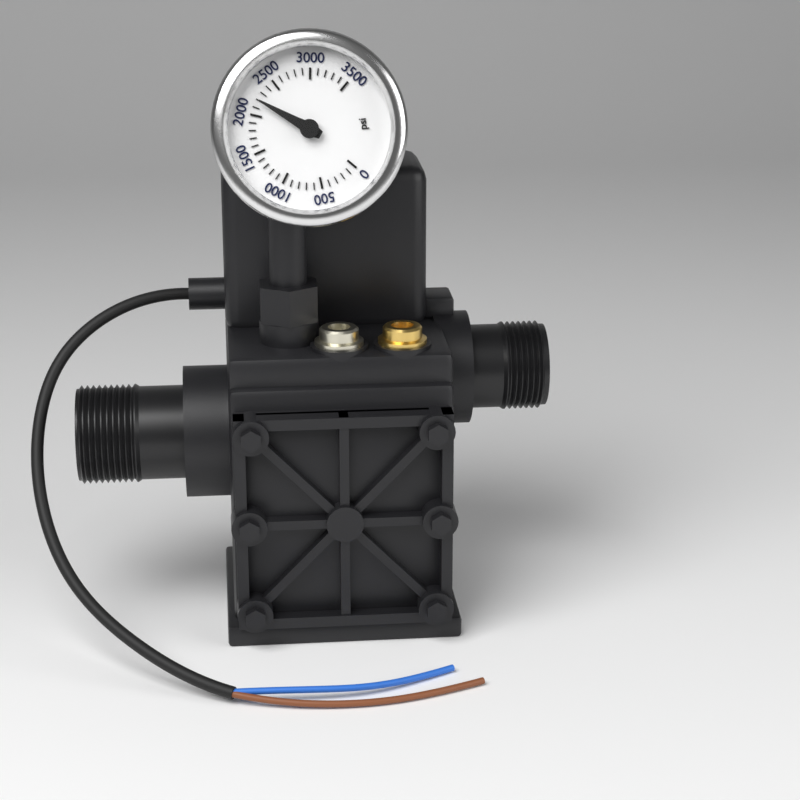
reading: 2200 psi
